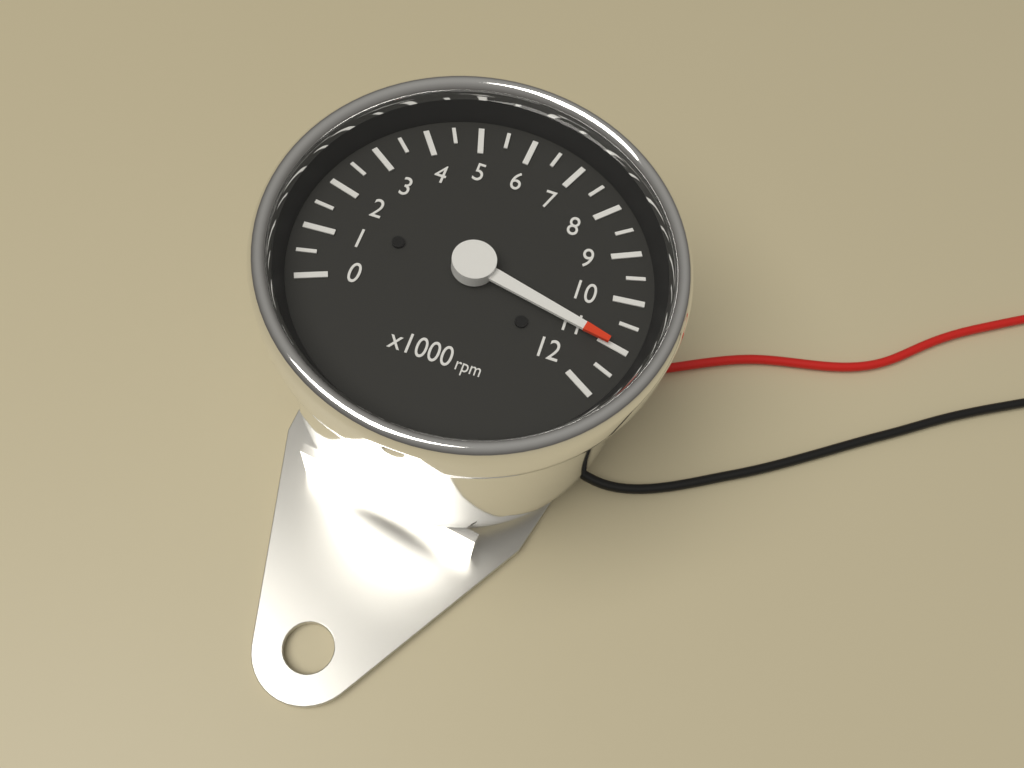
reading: 11000 rpm
